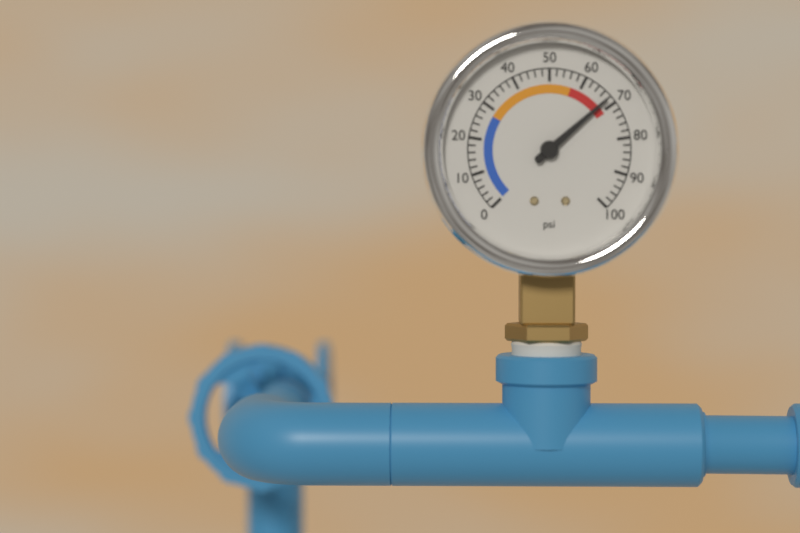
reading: 68 psi
